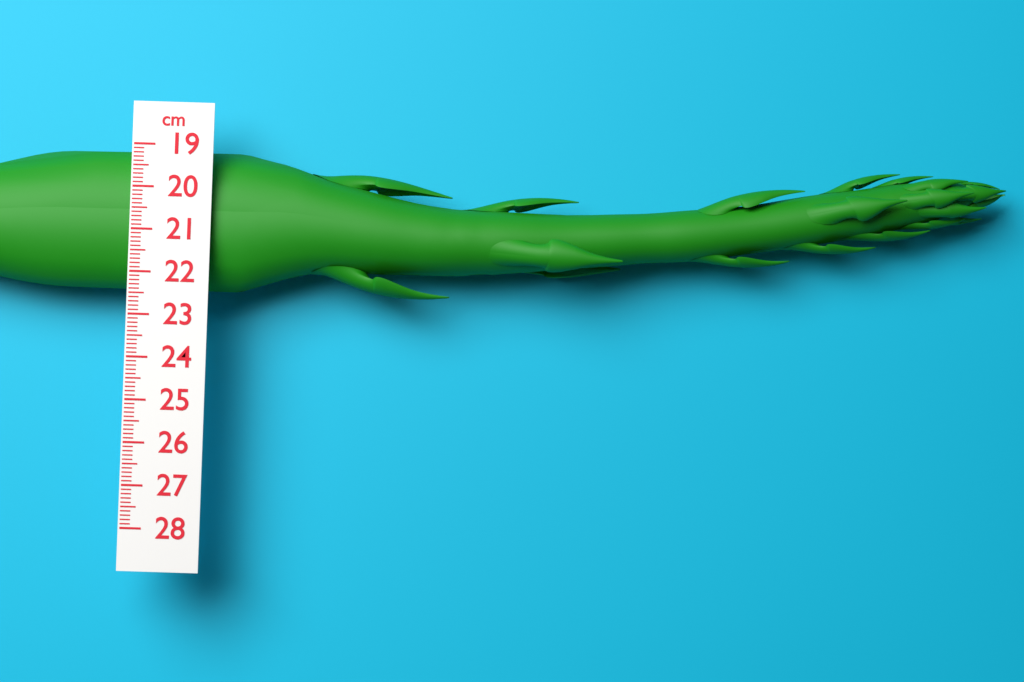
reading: 22.4 cm
